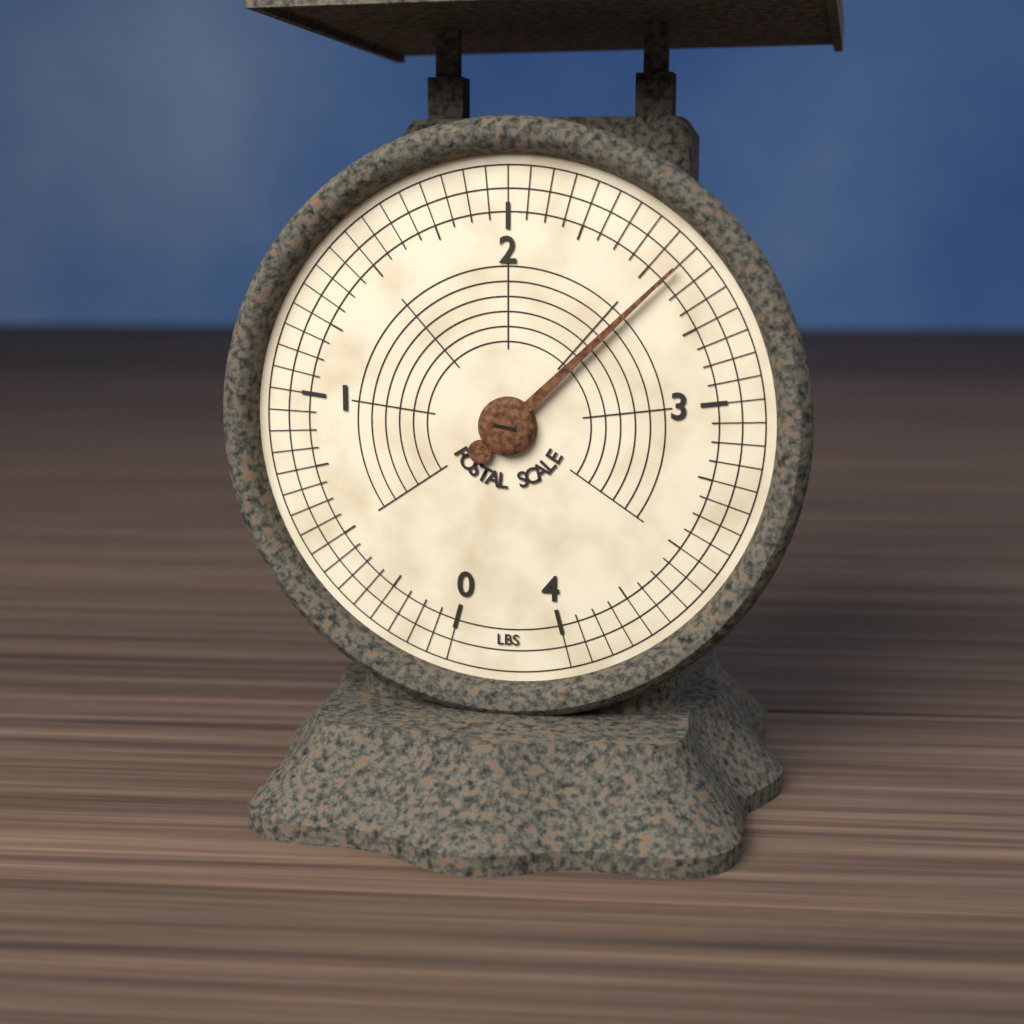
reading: 2.5625 lbs
